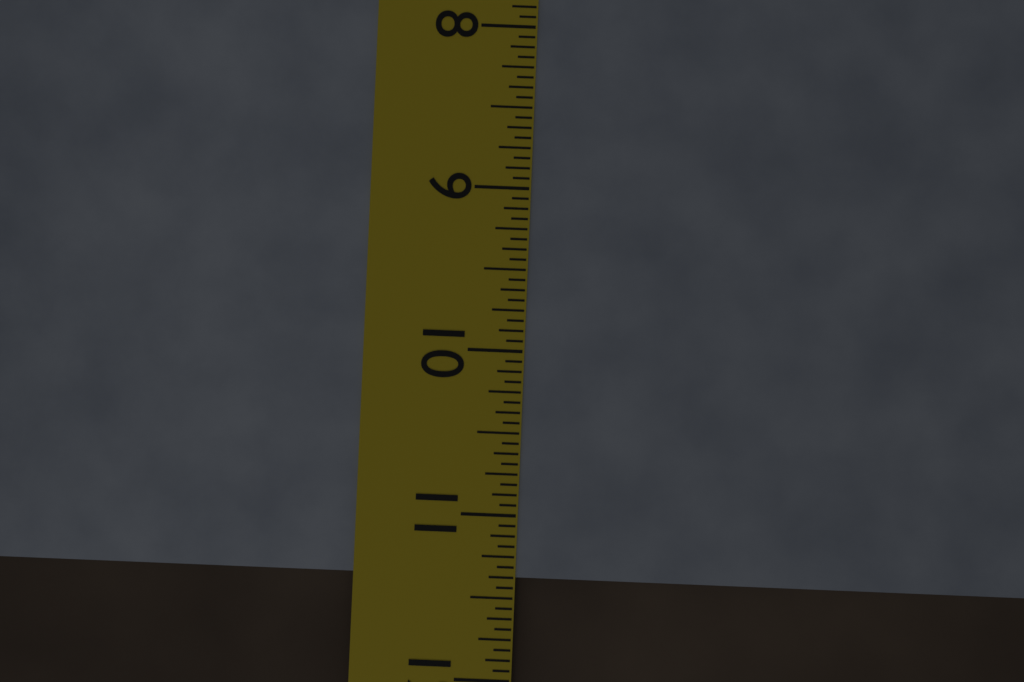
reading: 11.3750 in
